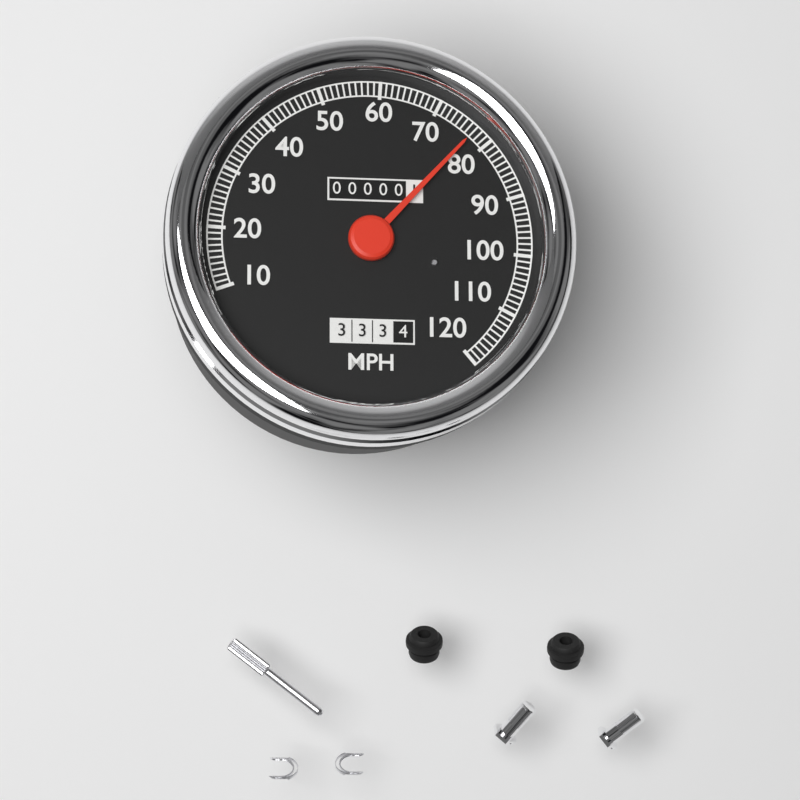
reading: 77 MPH
